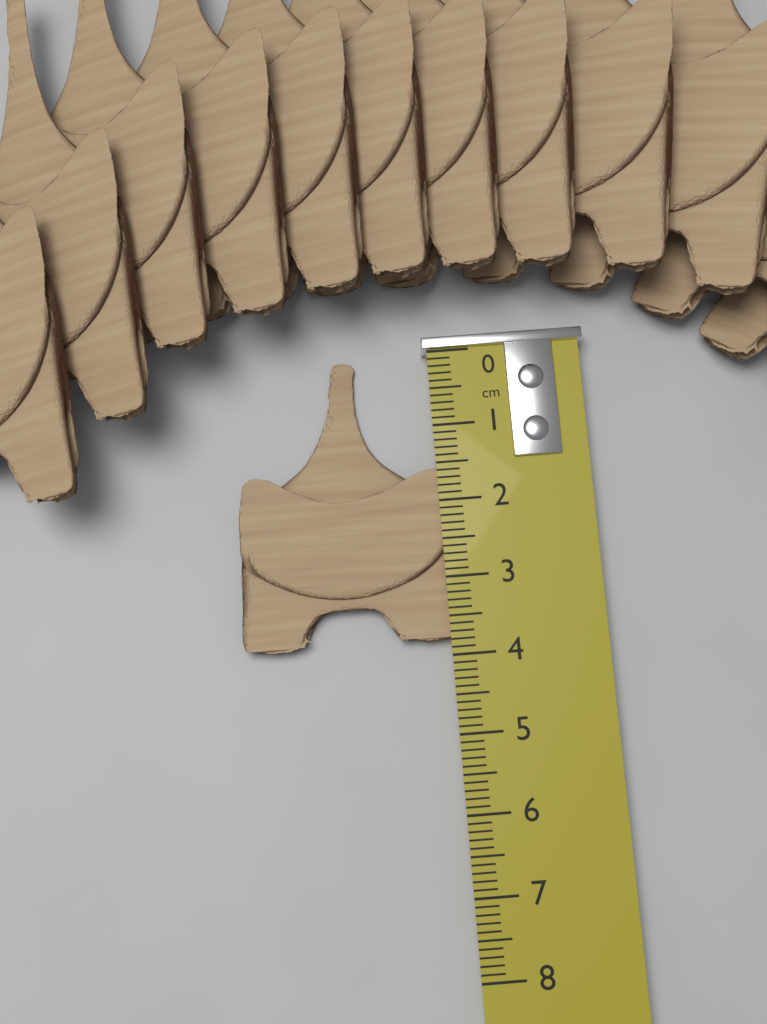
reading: 3.8 cm
